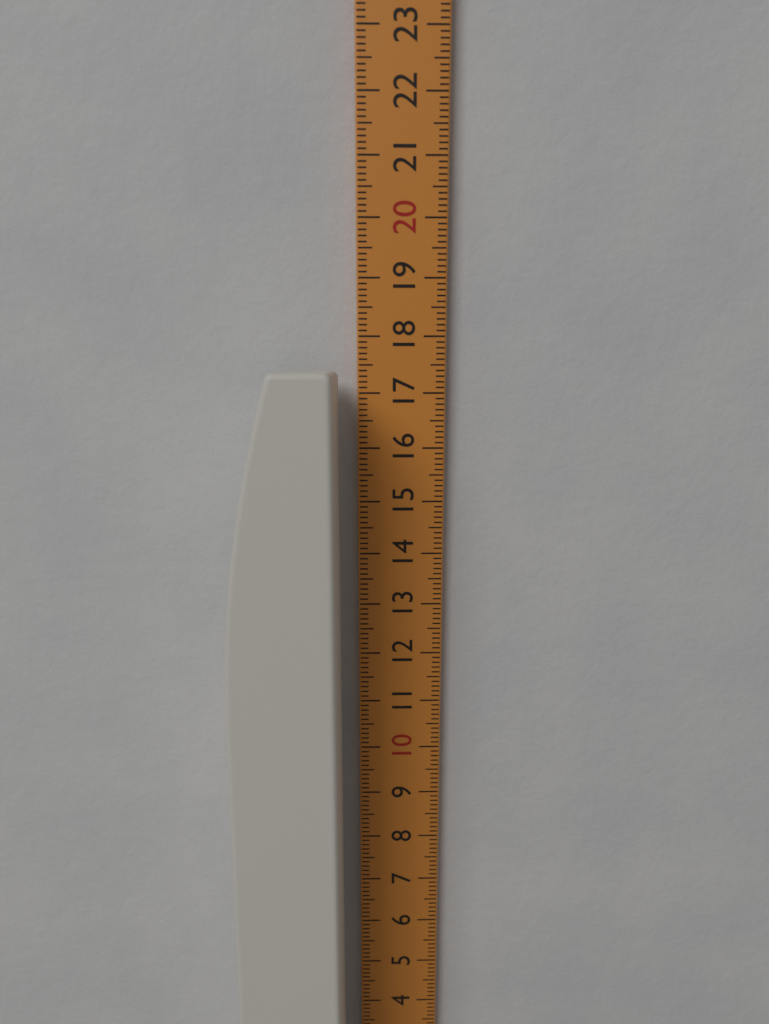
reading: 17.4 cm
